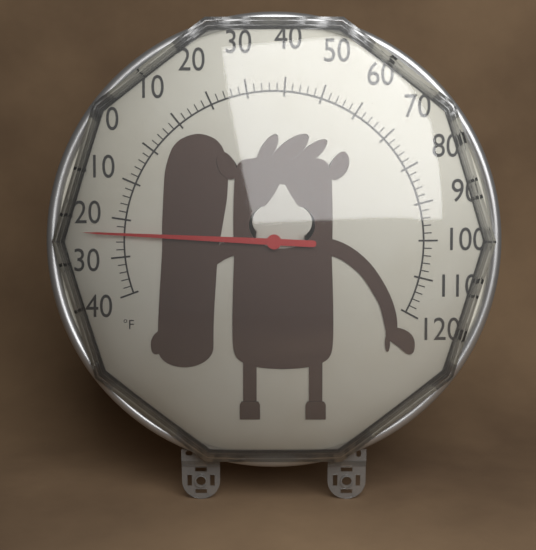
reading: -24 °F
